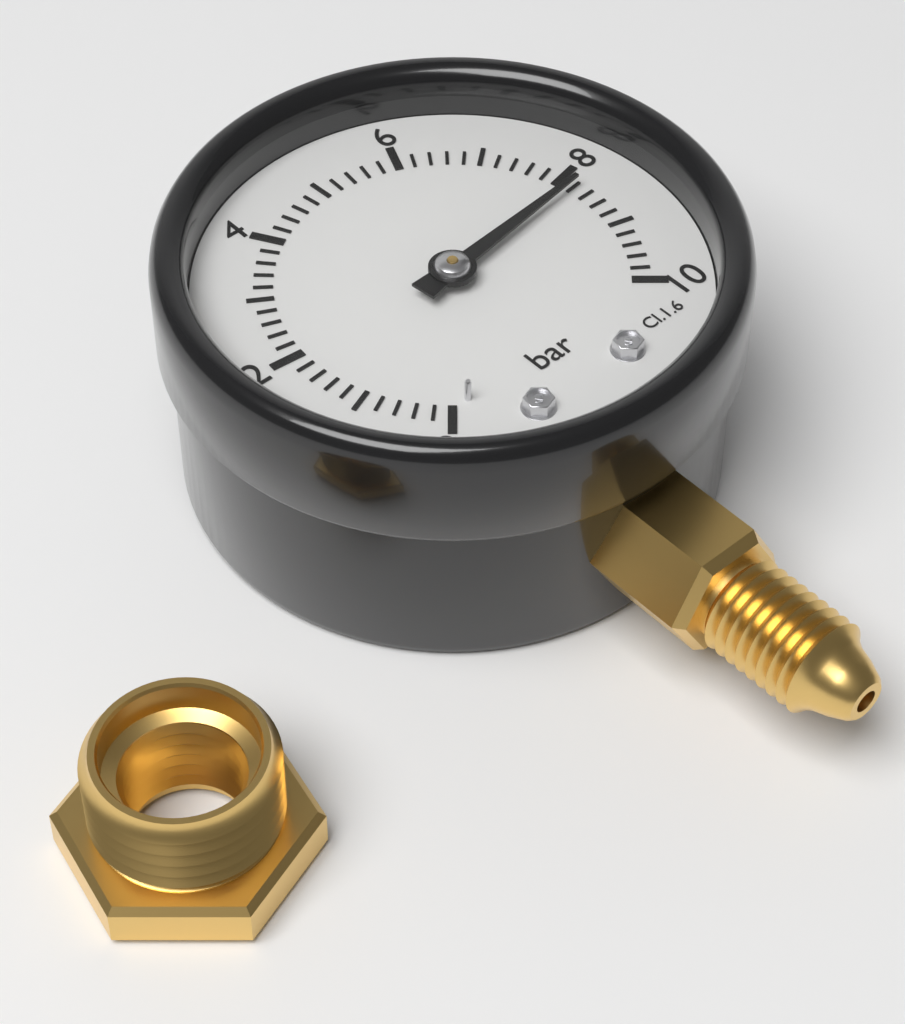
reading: 8.2 bar
